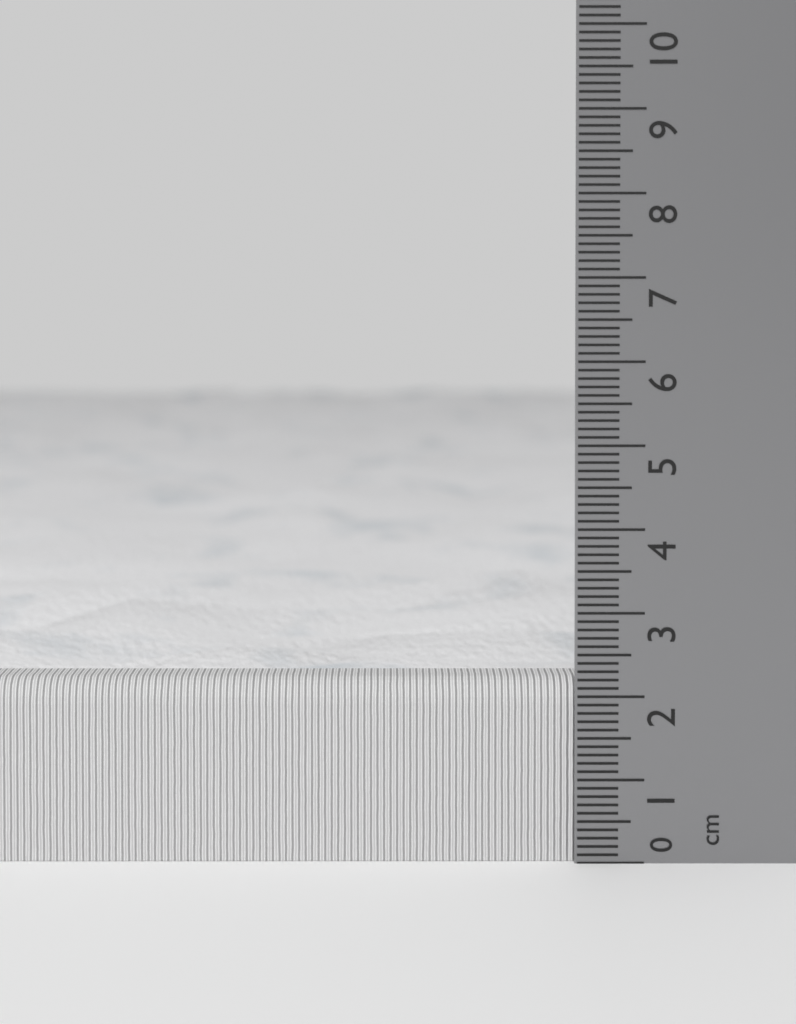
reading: 2.2 cm
